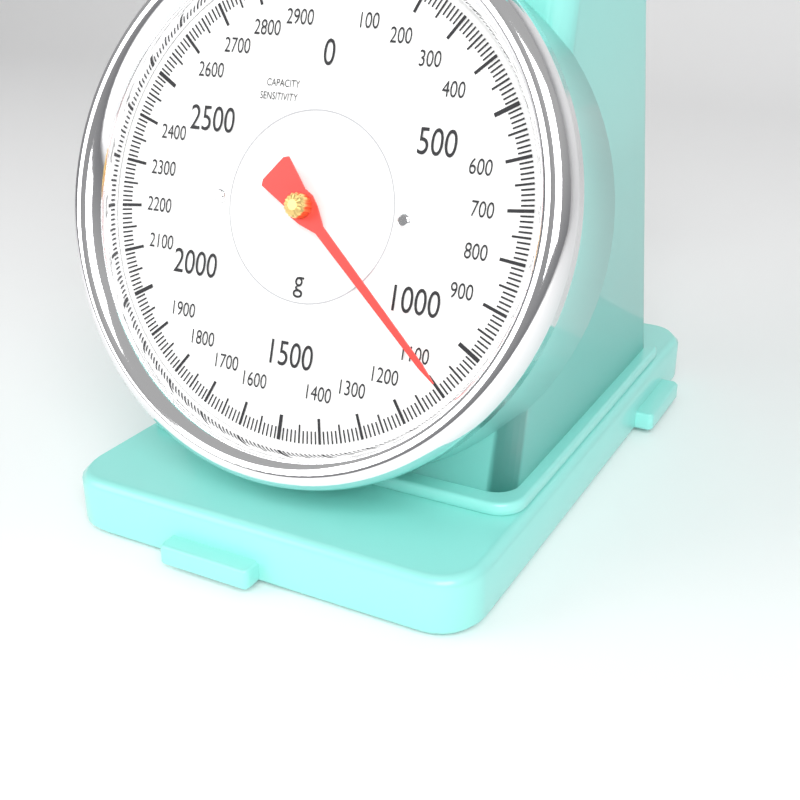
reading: 1090 g
